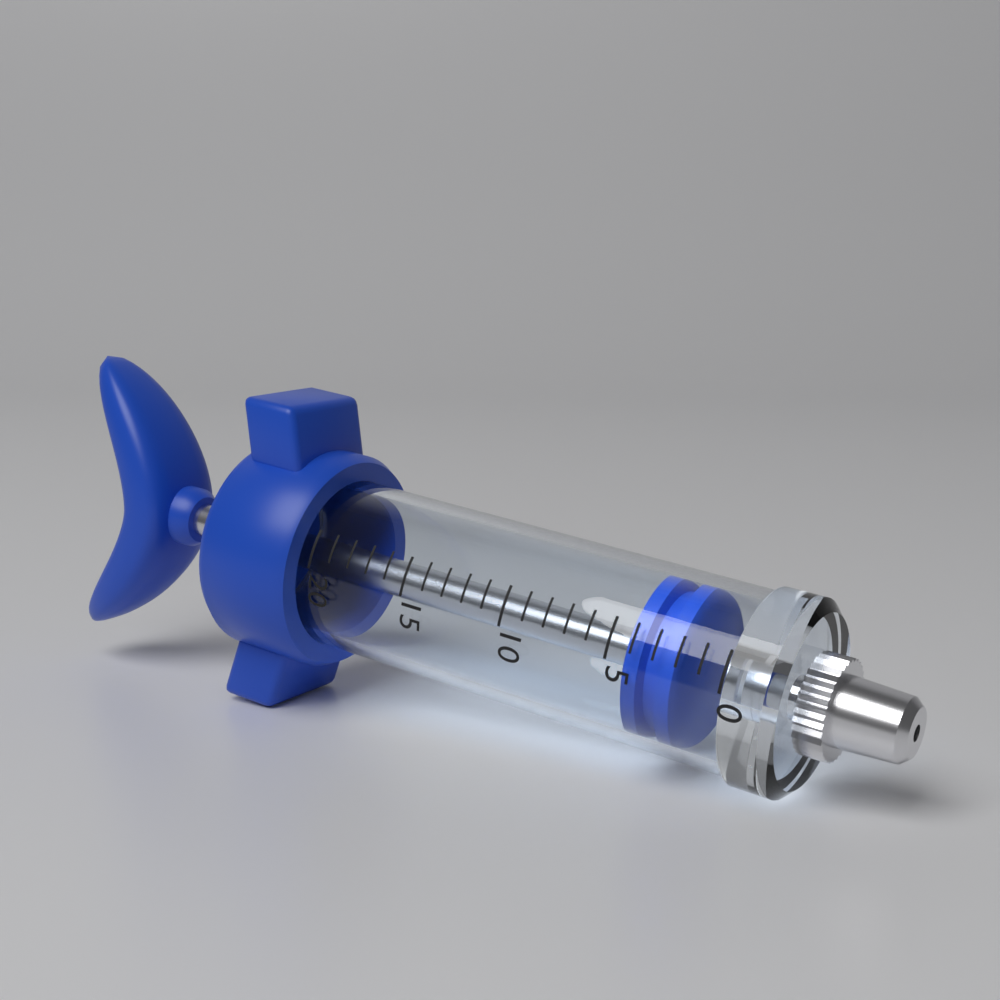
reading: 2 (no unit)
